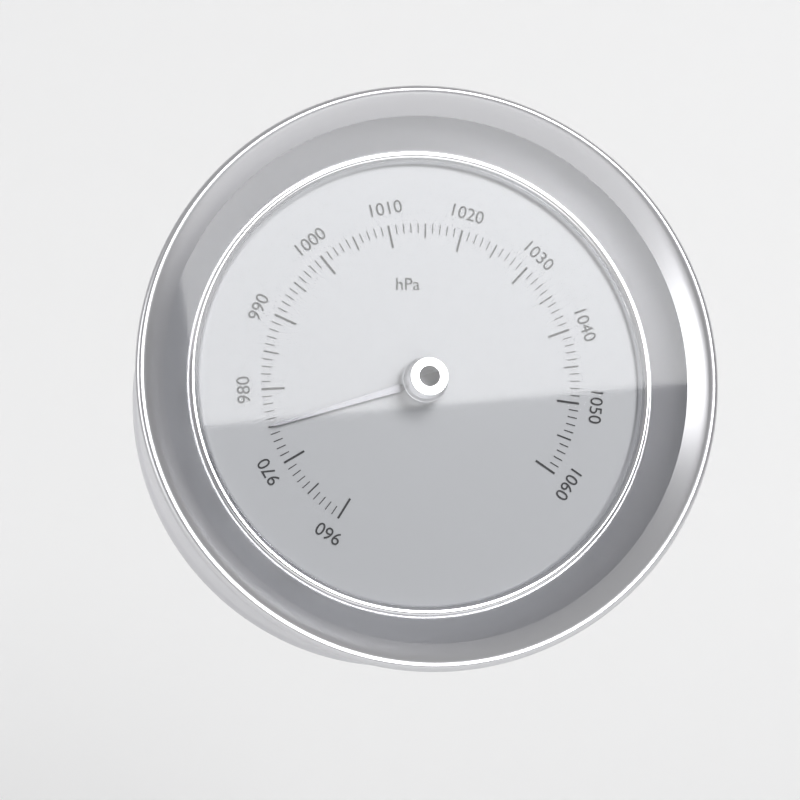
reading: 975 hPa
